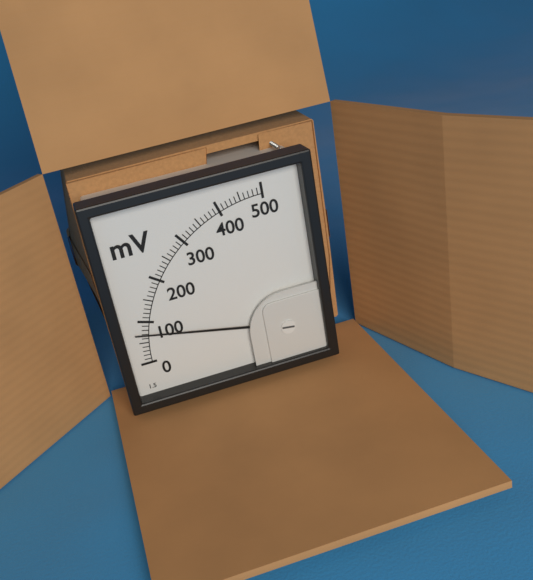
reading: 70 mV
